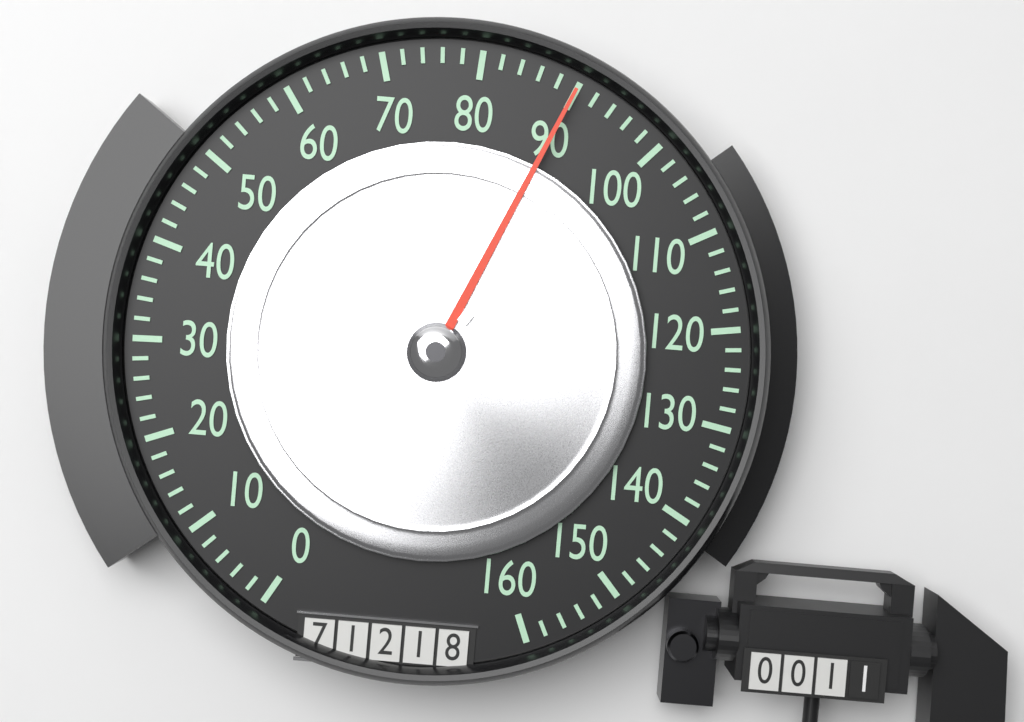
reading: 90 (no unit)
